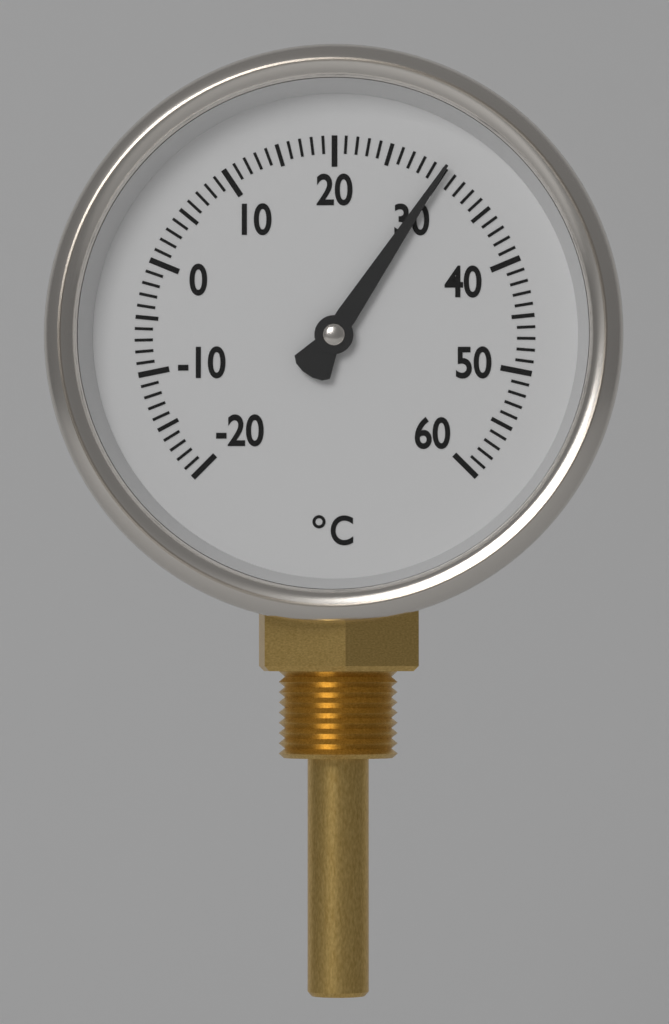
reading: 30 °C
